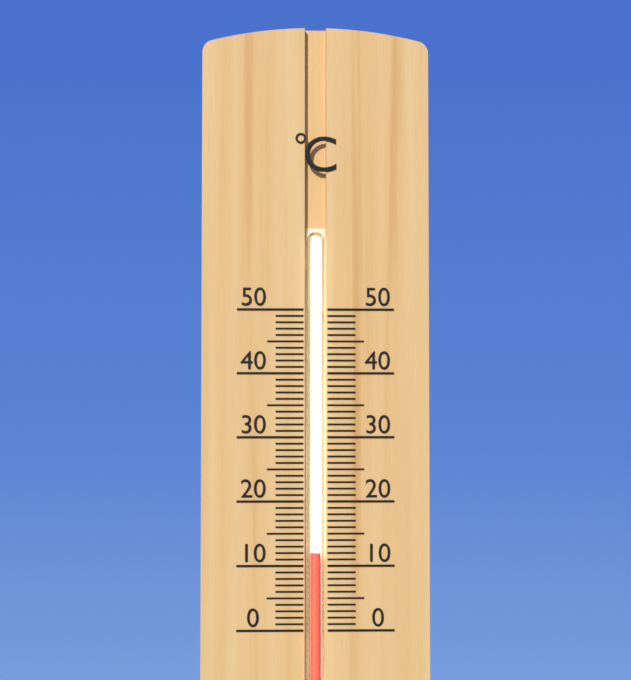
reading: 12 °C
